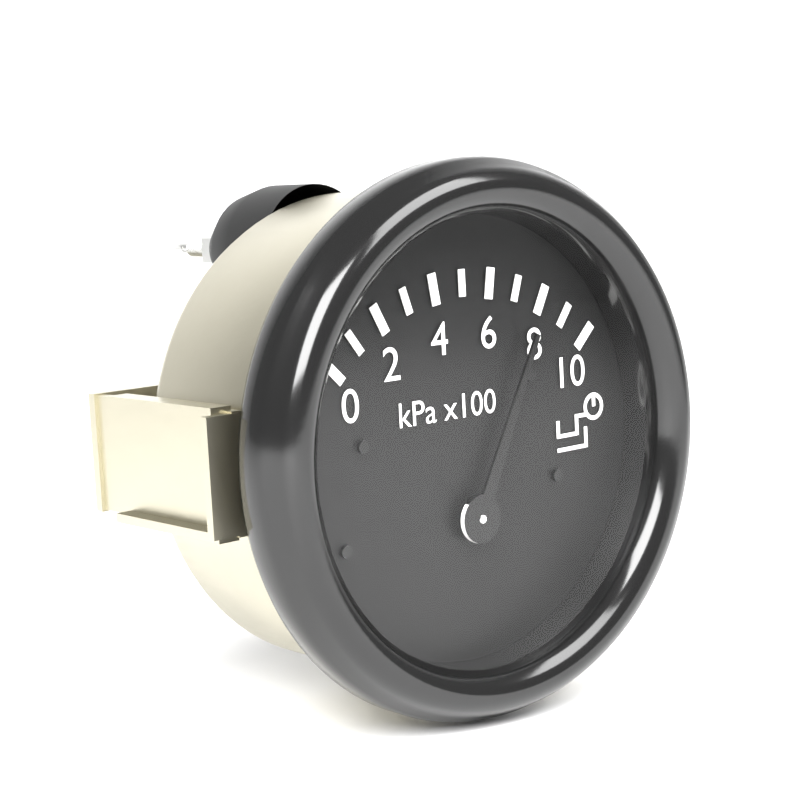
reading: 8 kPa x100
